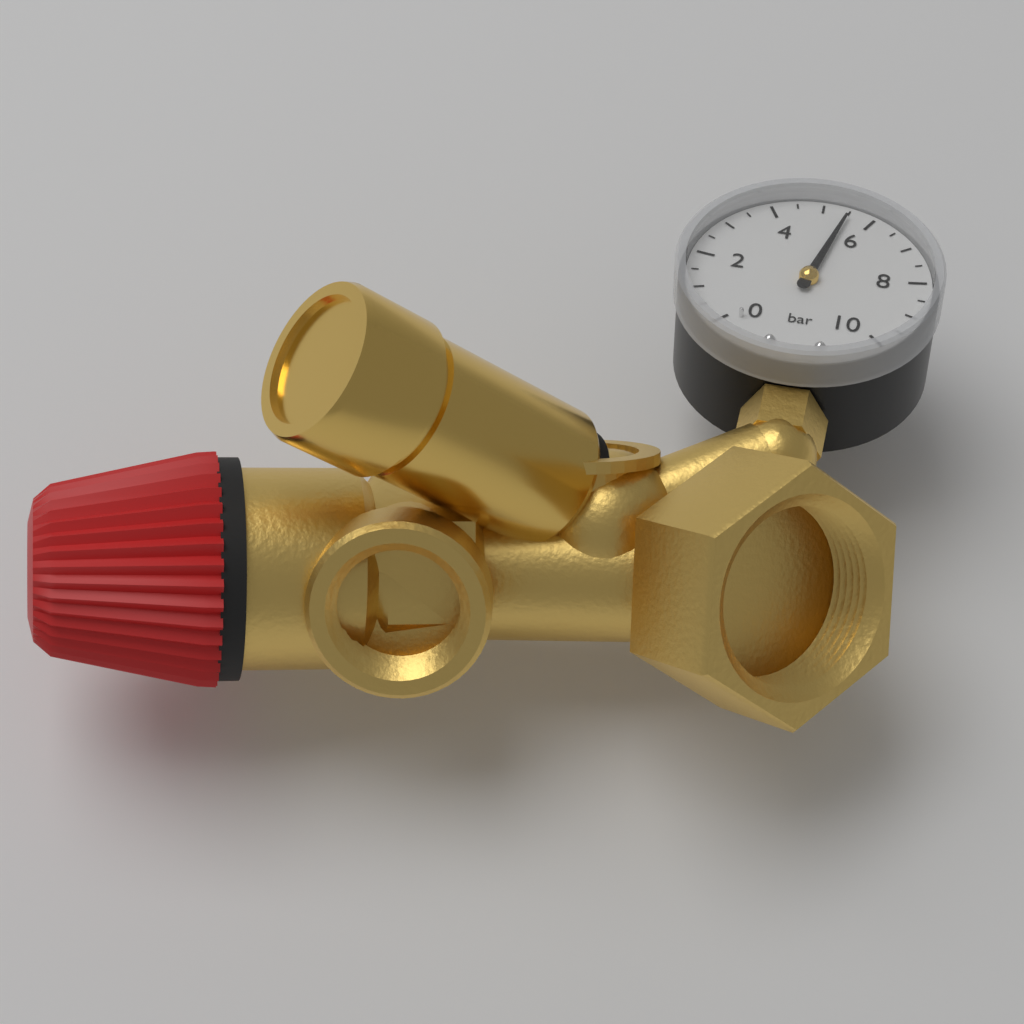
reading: 5.5 bar
